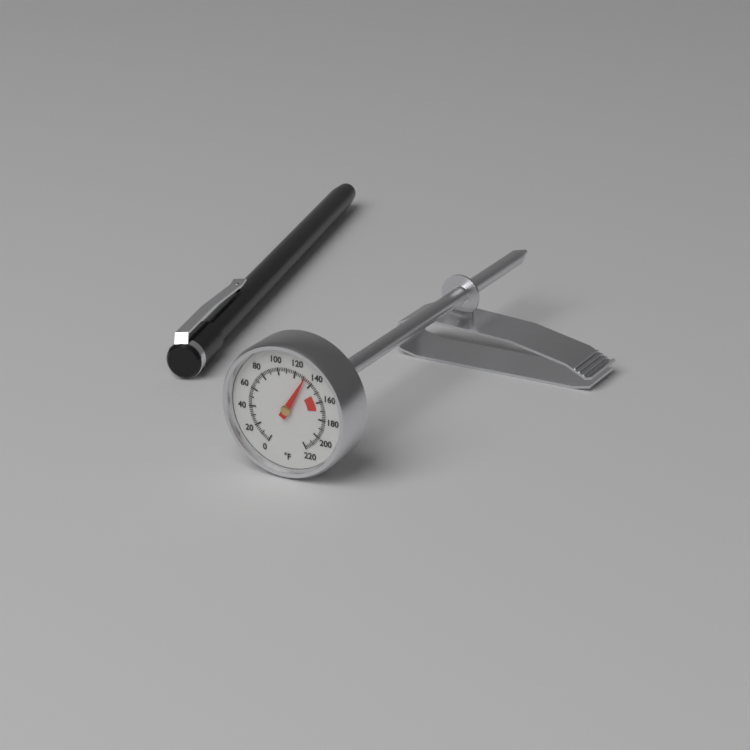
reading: 132 °F
